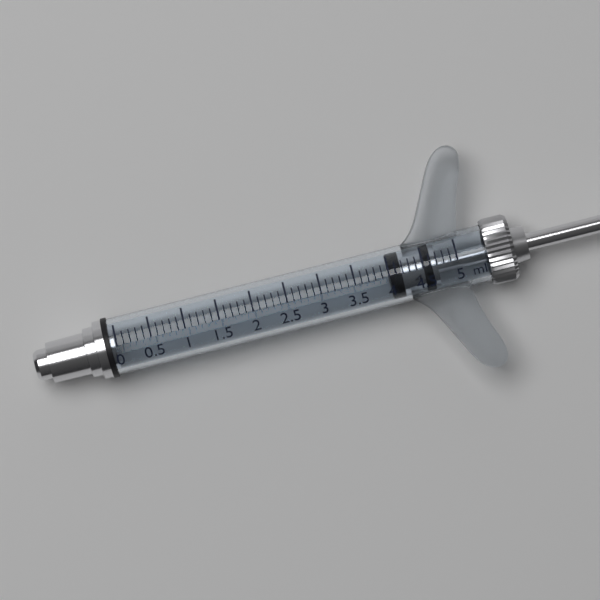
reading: 4.0 ml
